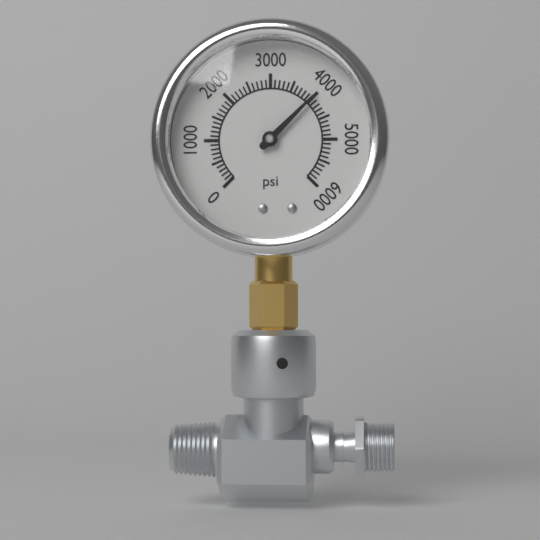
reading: 4000 psi
